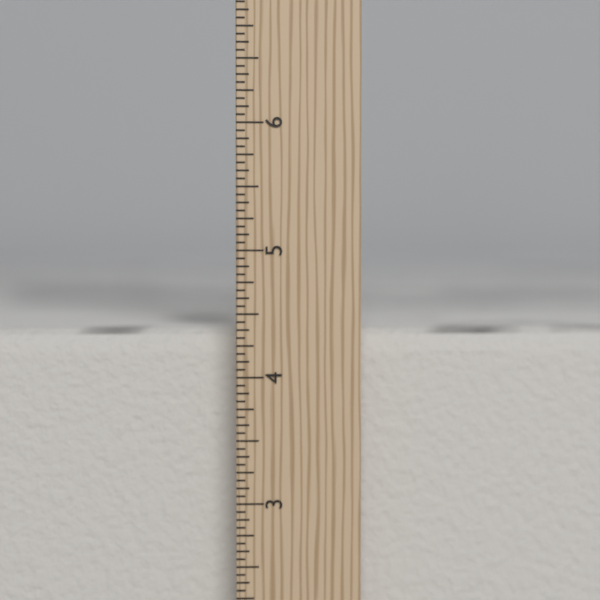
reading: 4.3750 in
